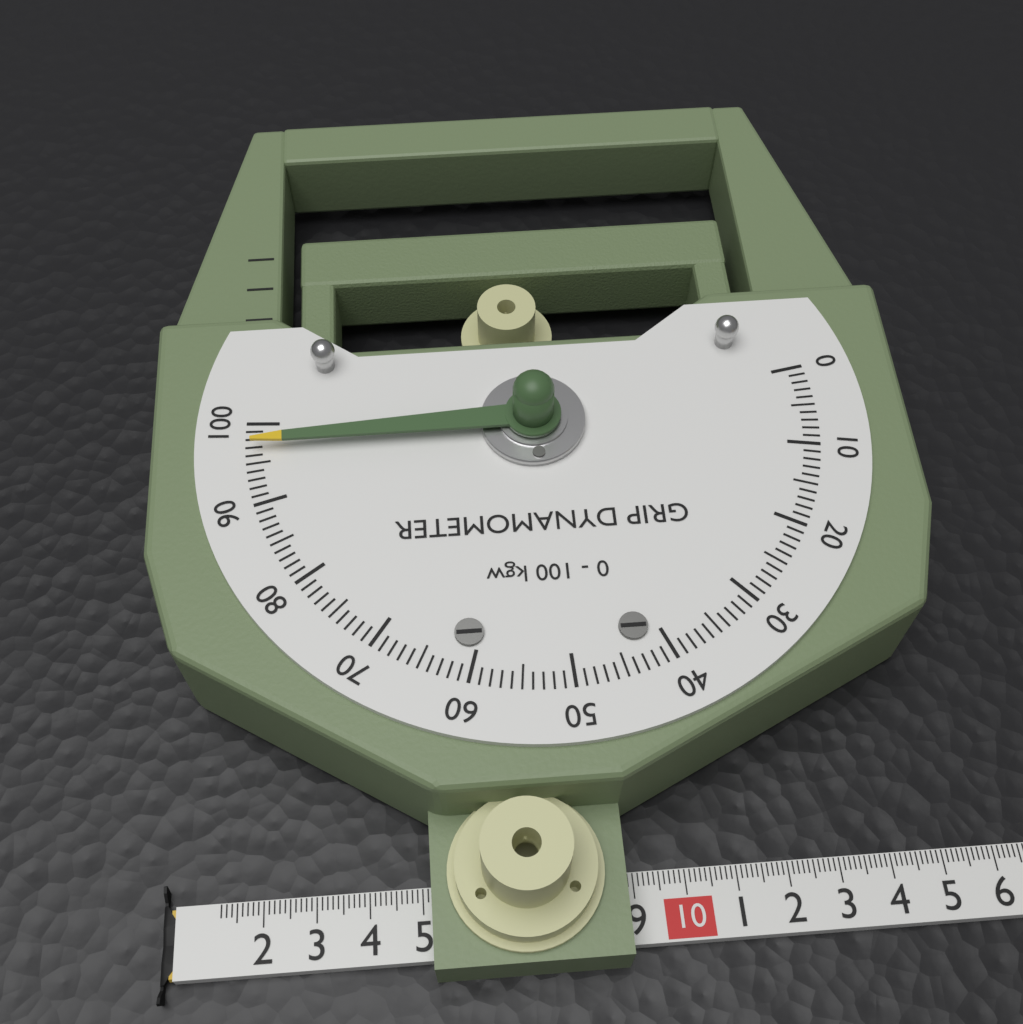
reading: 97 kgw
